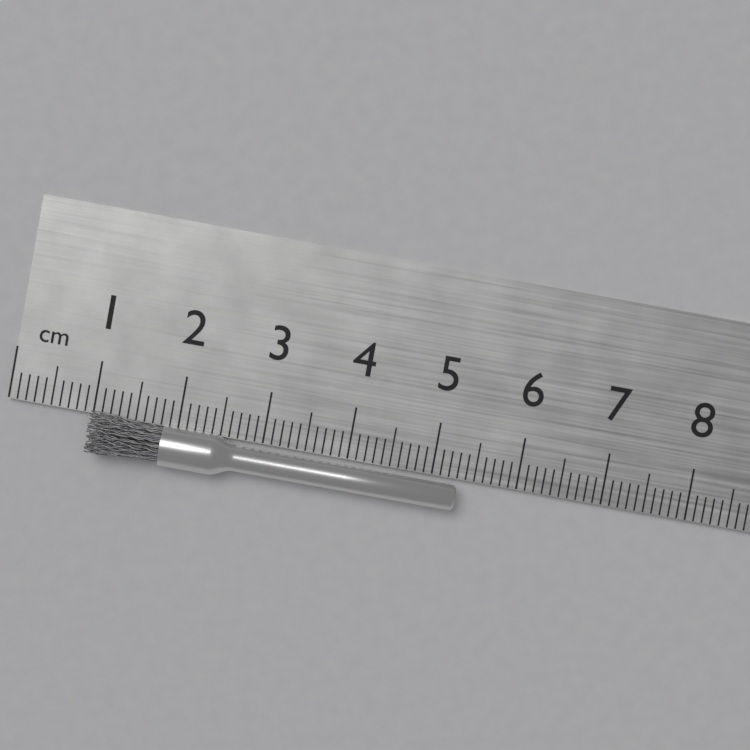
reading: 5.3 cm
